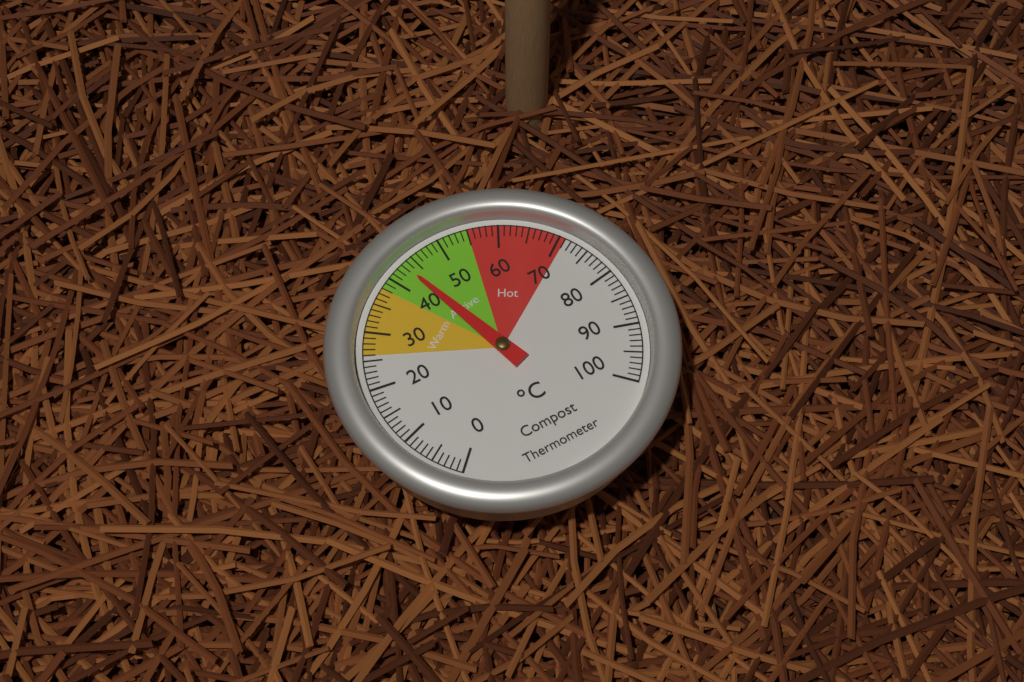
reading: 43 °C
